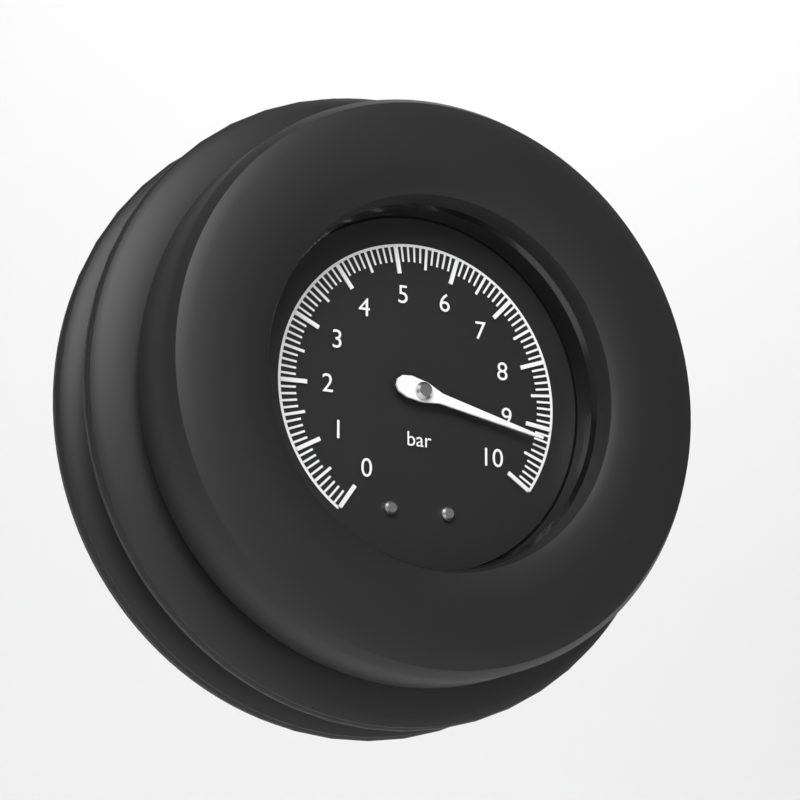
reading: 9.2 bar
